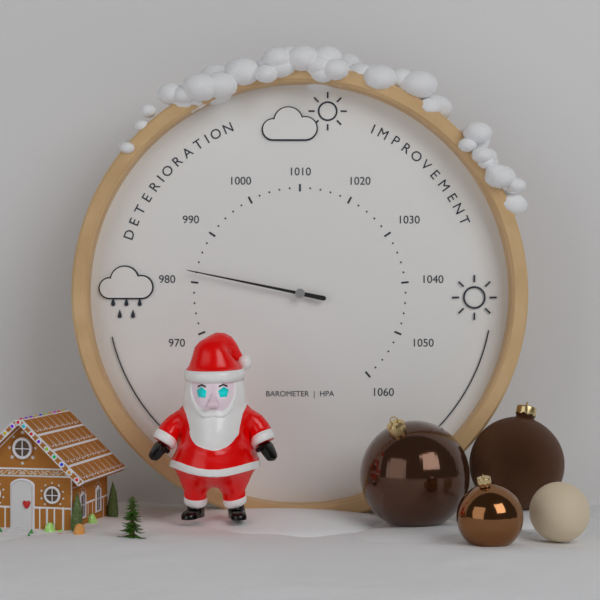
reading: 982 hPa
